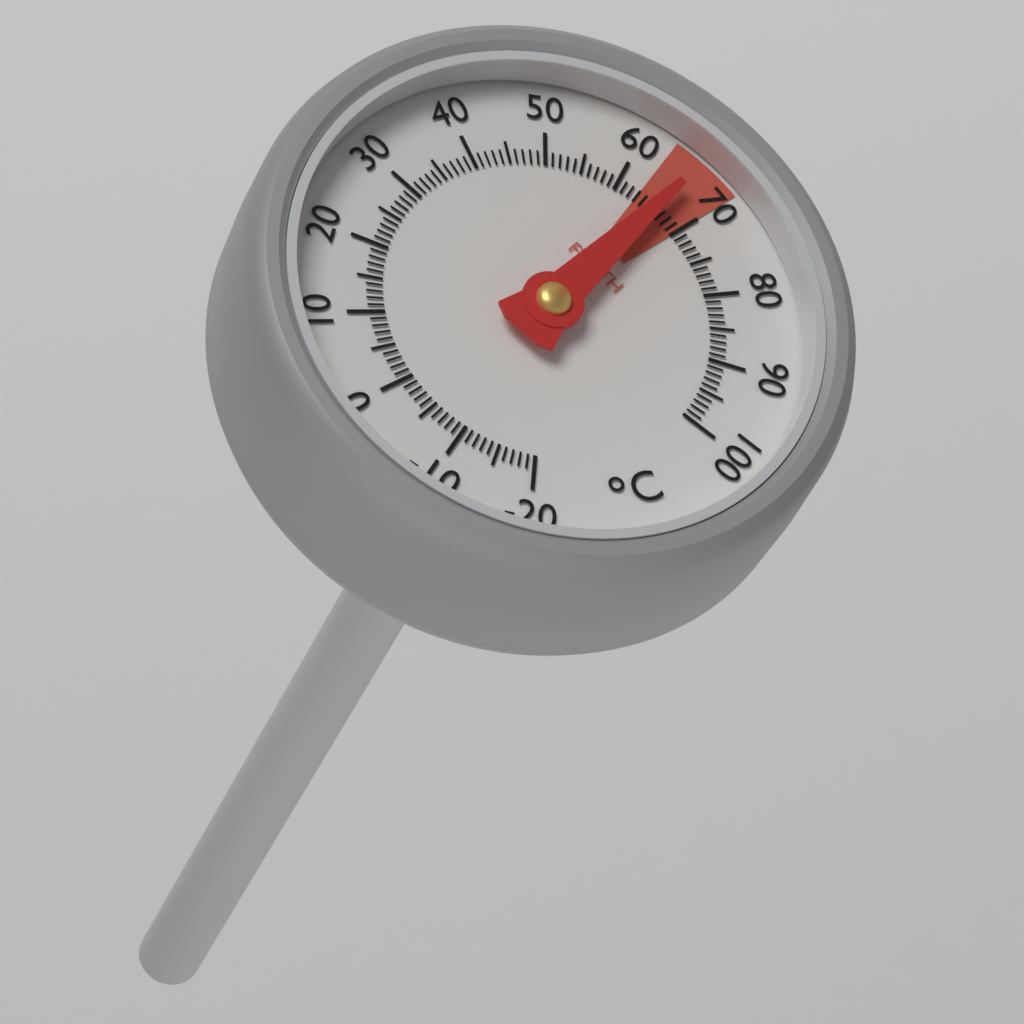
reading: 66 °C
